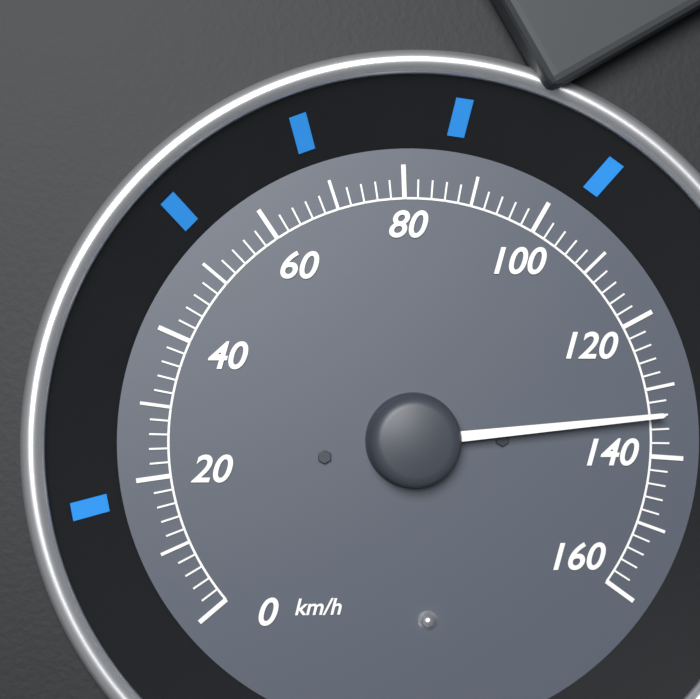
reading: 134 km/h
